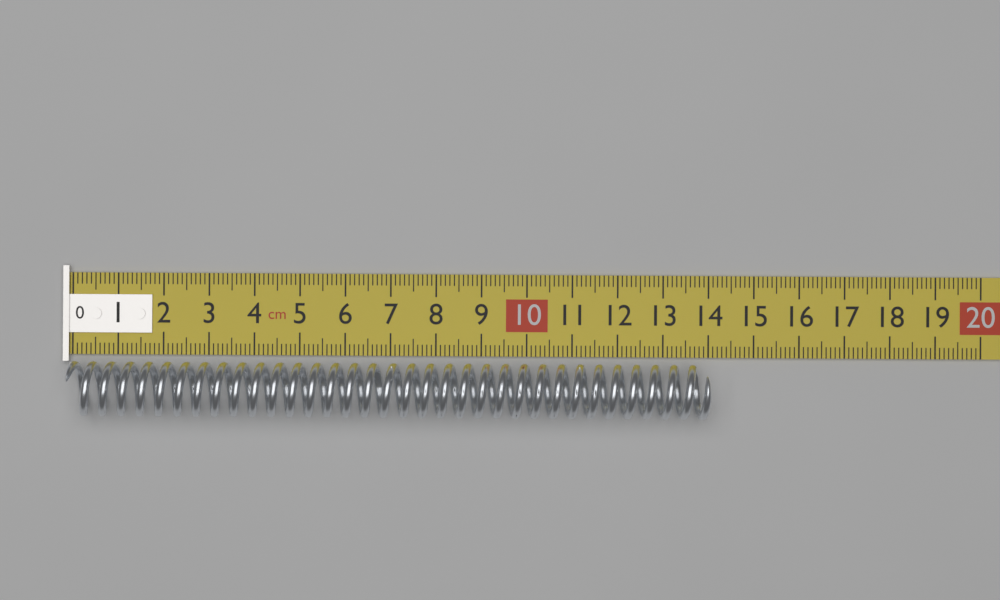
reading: 14.0 cm
